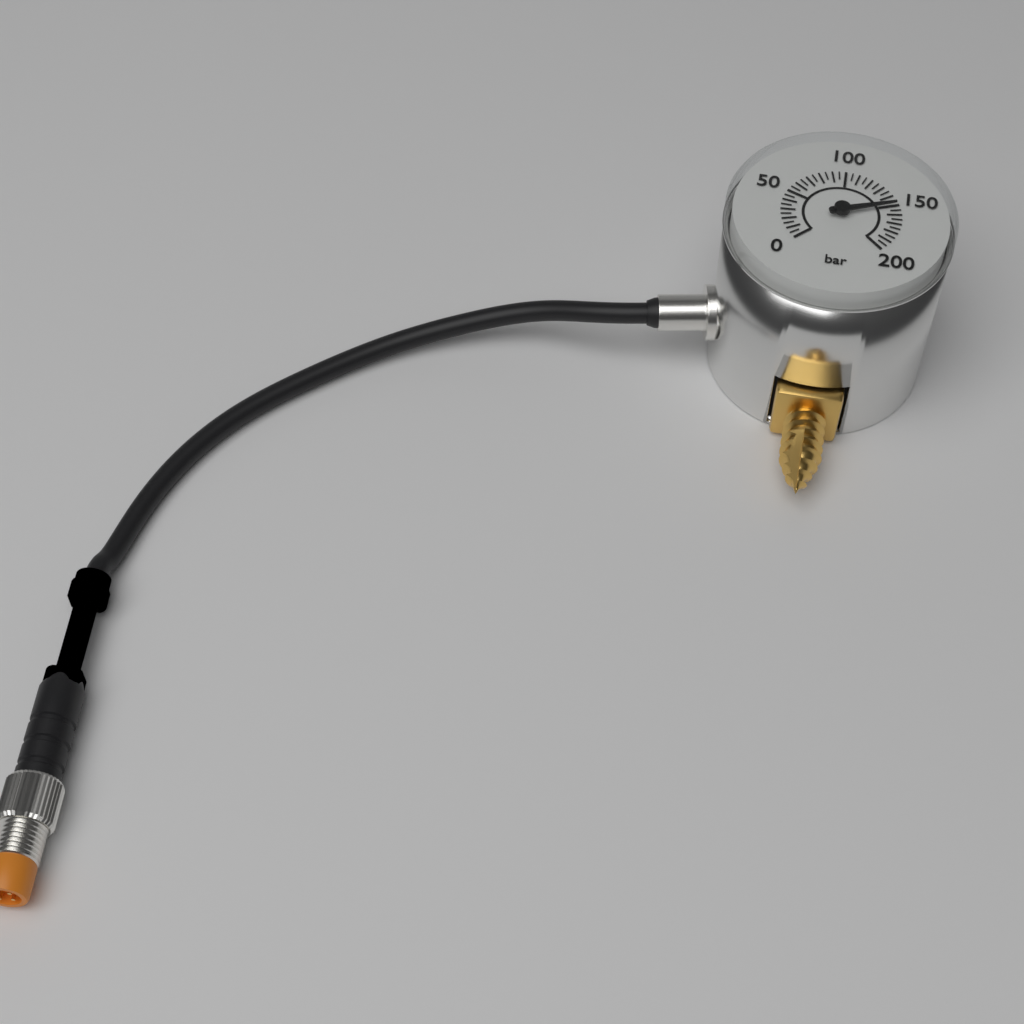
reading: 150 bar
